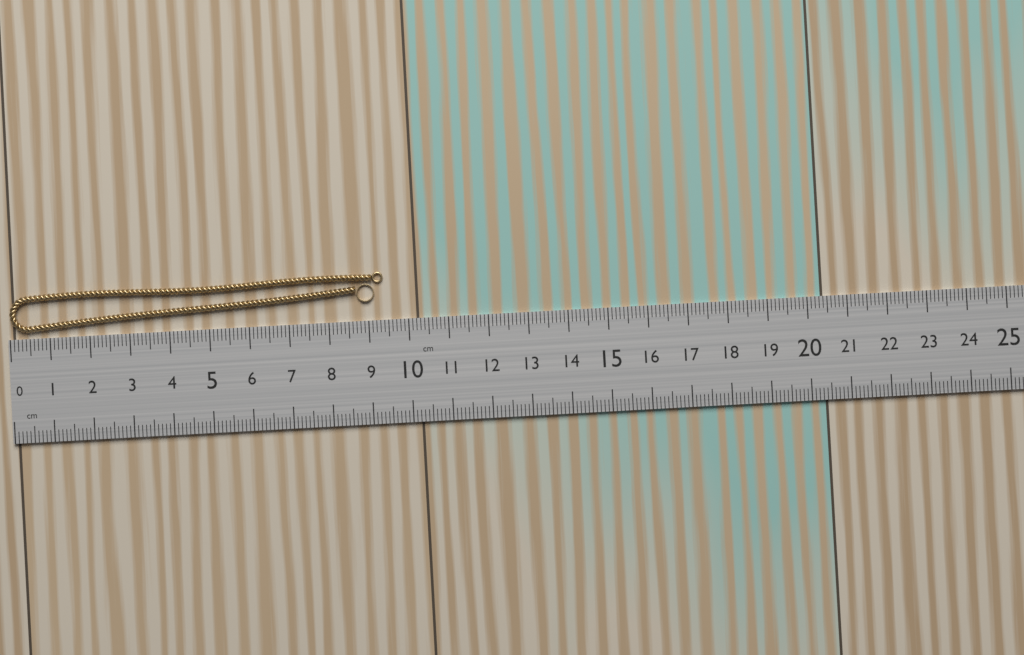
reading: 9.4 cm
